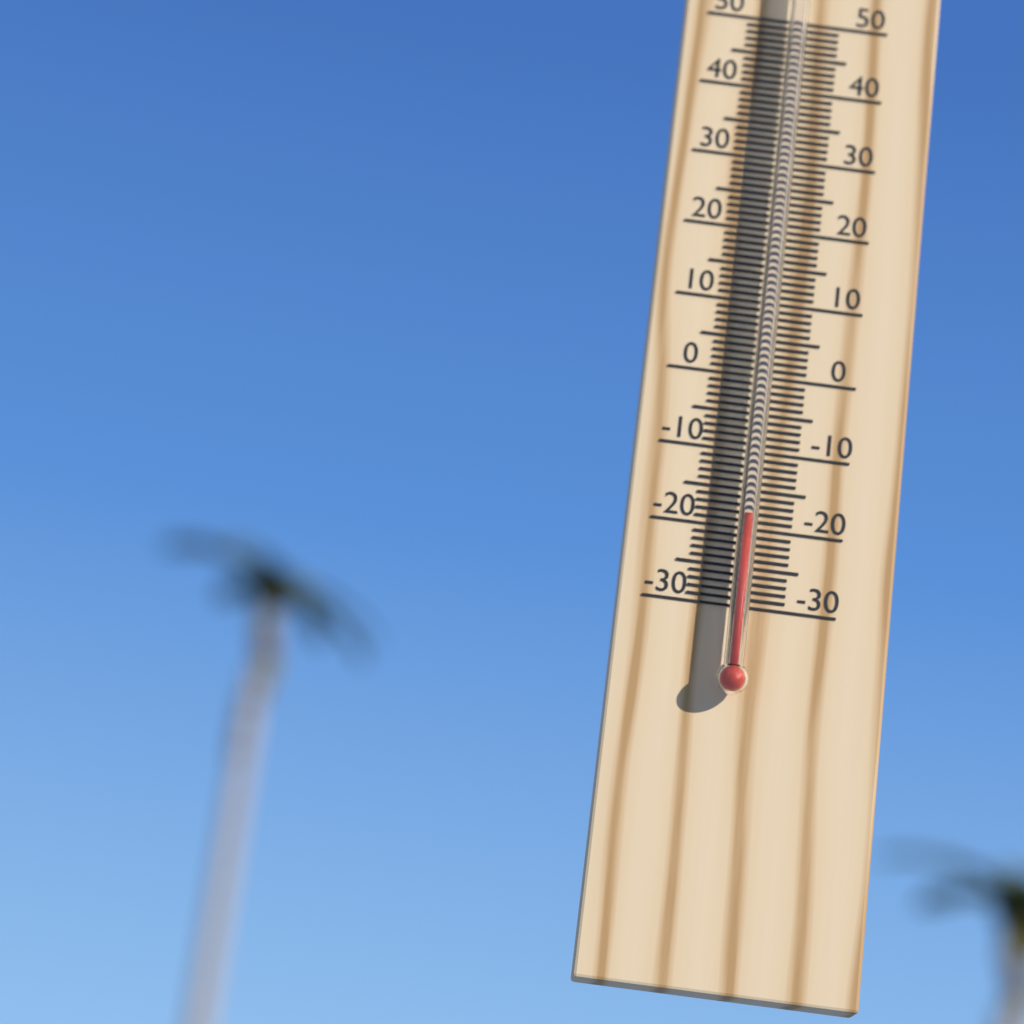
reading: -19 °C
